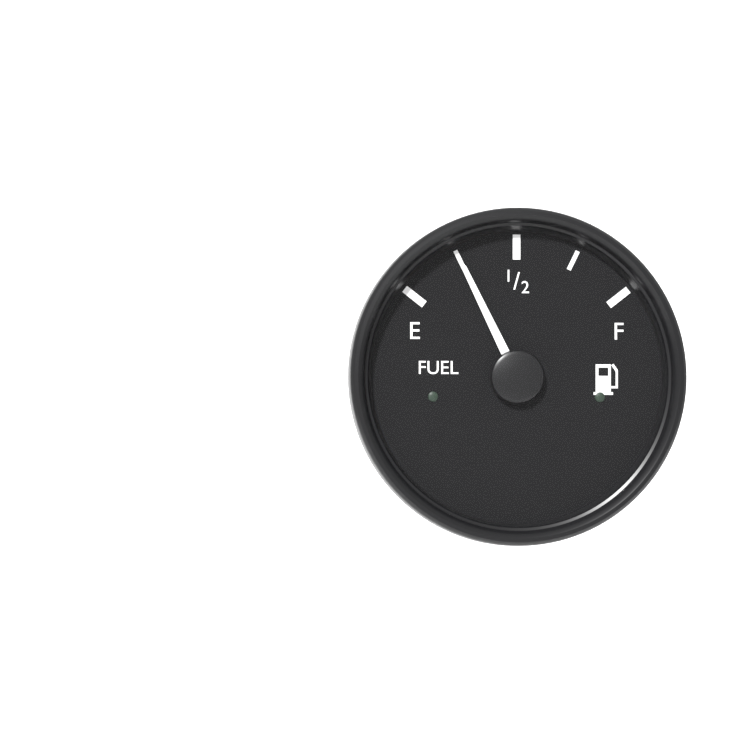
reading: 0.25 (no unit)
